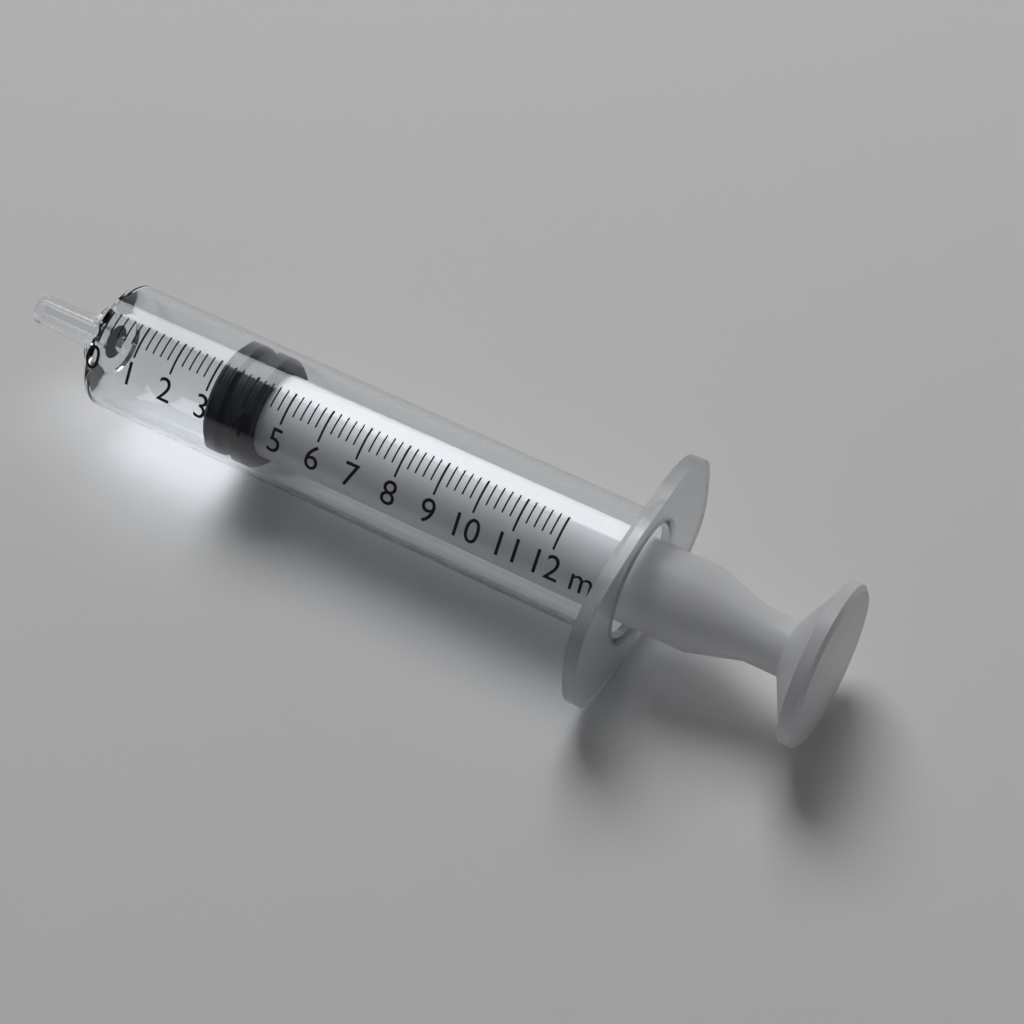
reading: 3.0 ml
